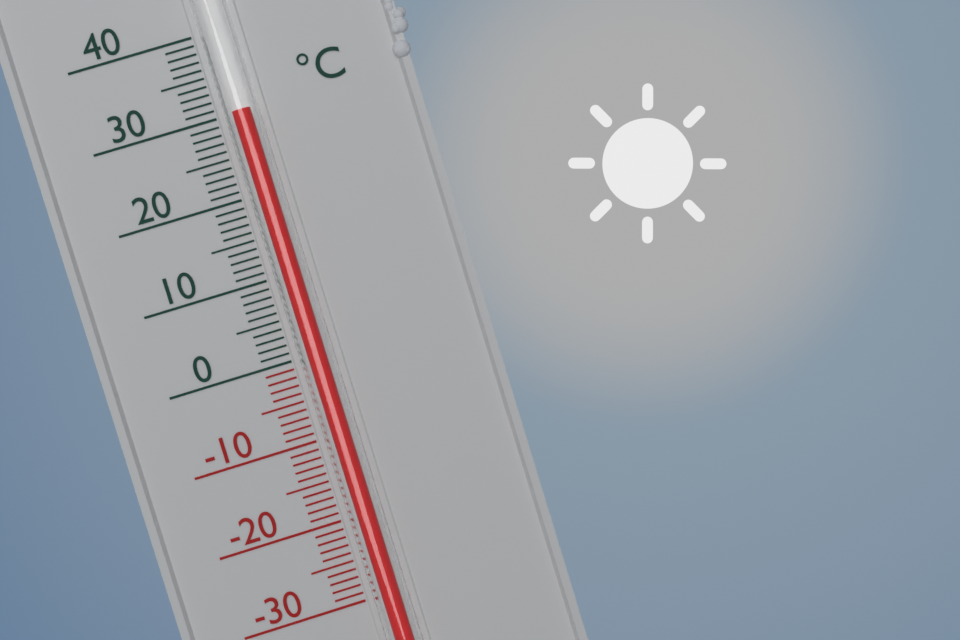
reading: 30 °C
